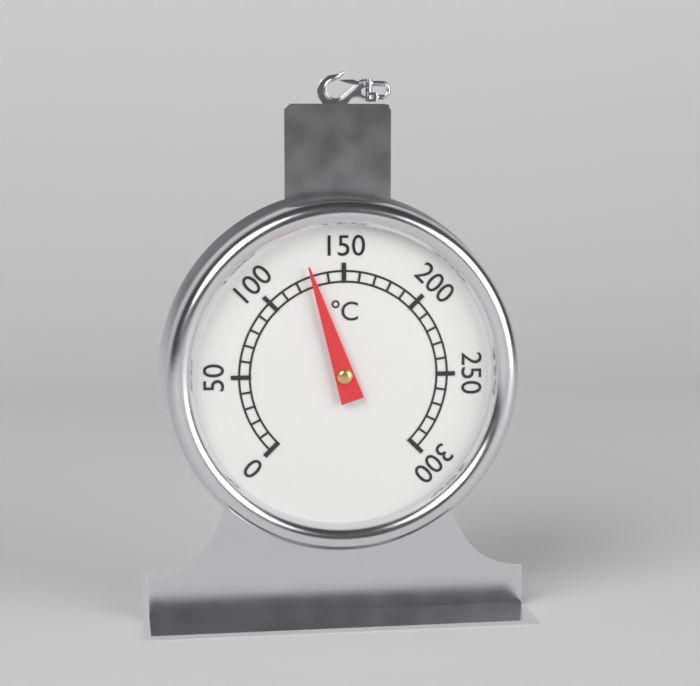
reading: 130 °C
